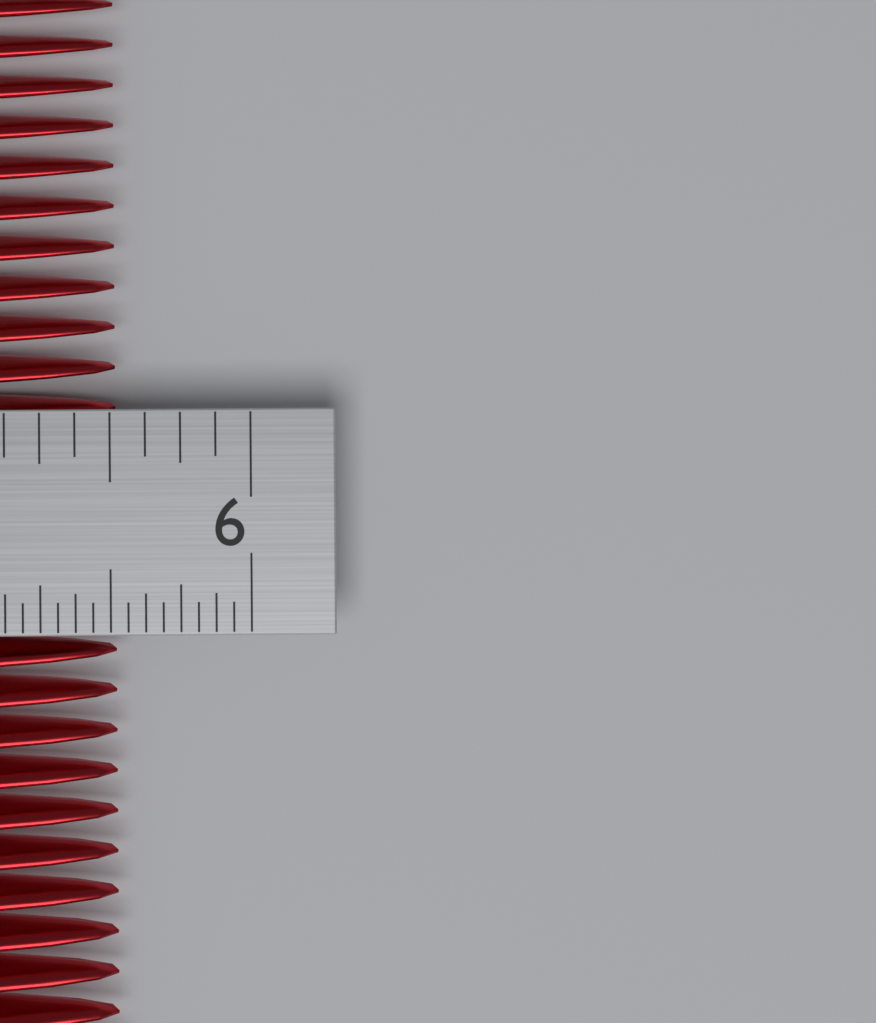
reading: 5.5000 in
